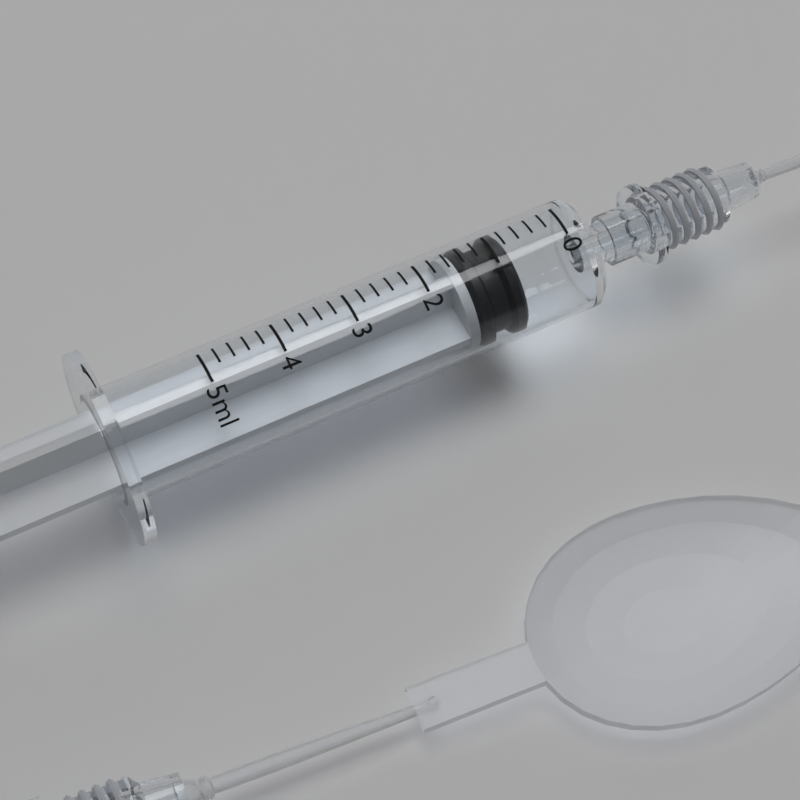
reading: 0.8 ml
